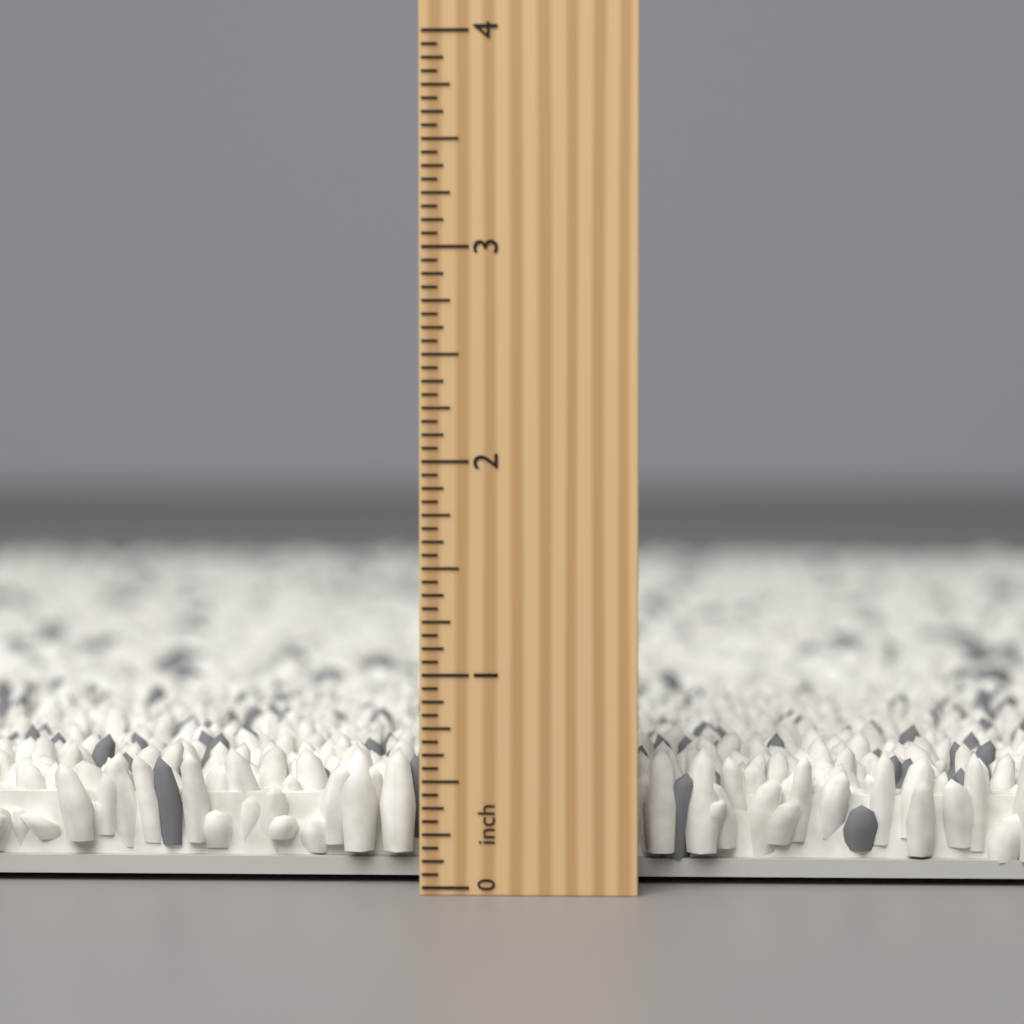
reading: 0.6250 inch
